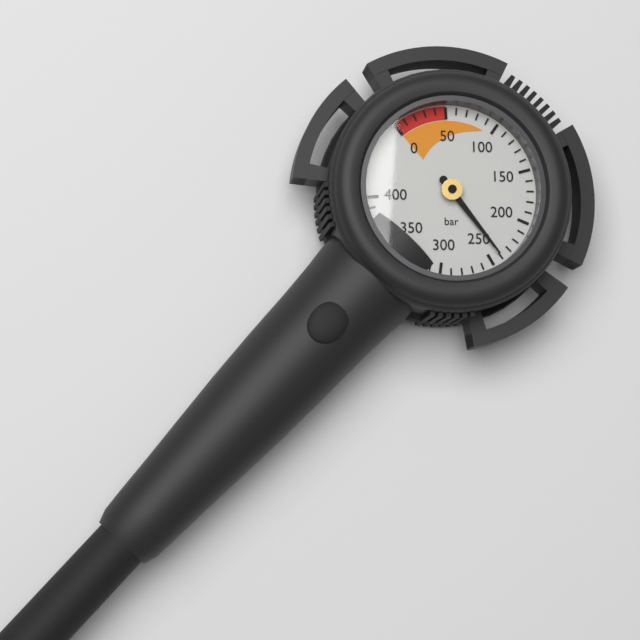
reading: 240 bar
